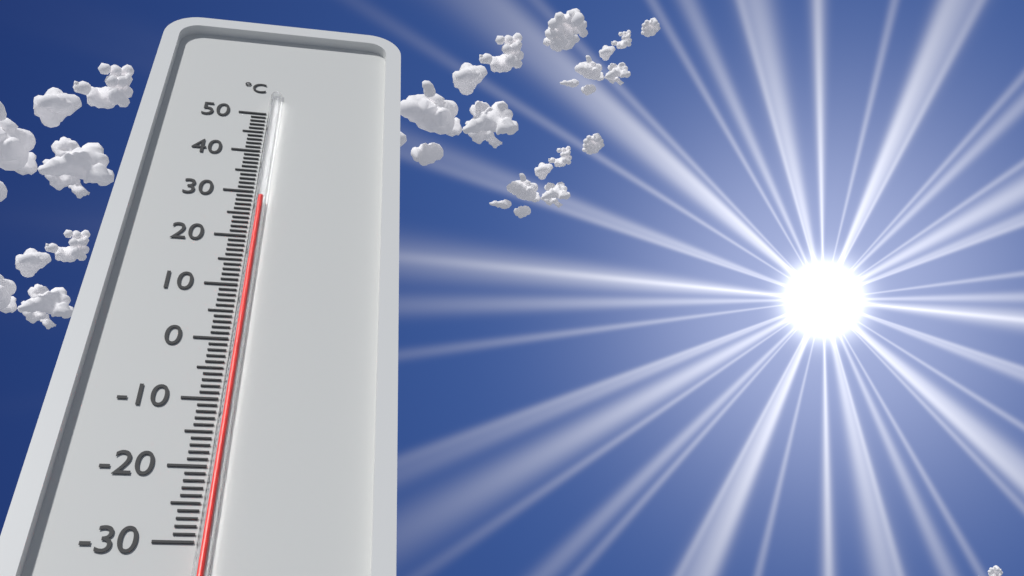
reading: 28 °C
